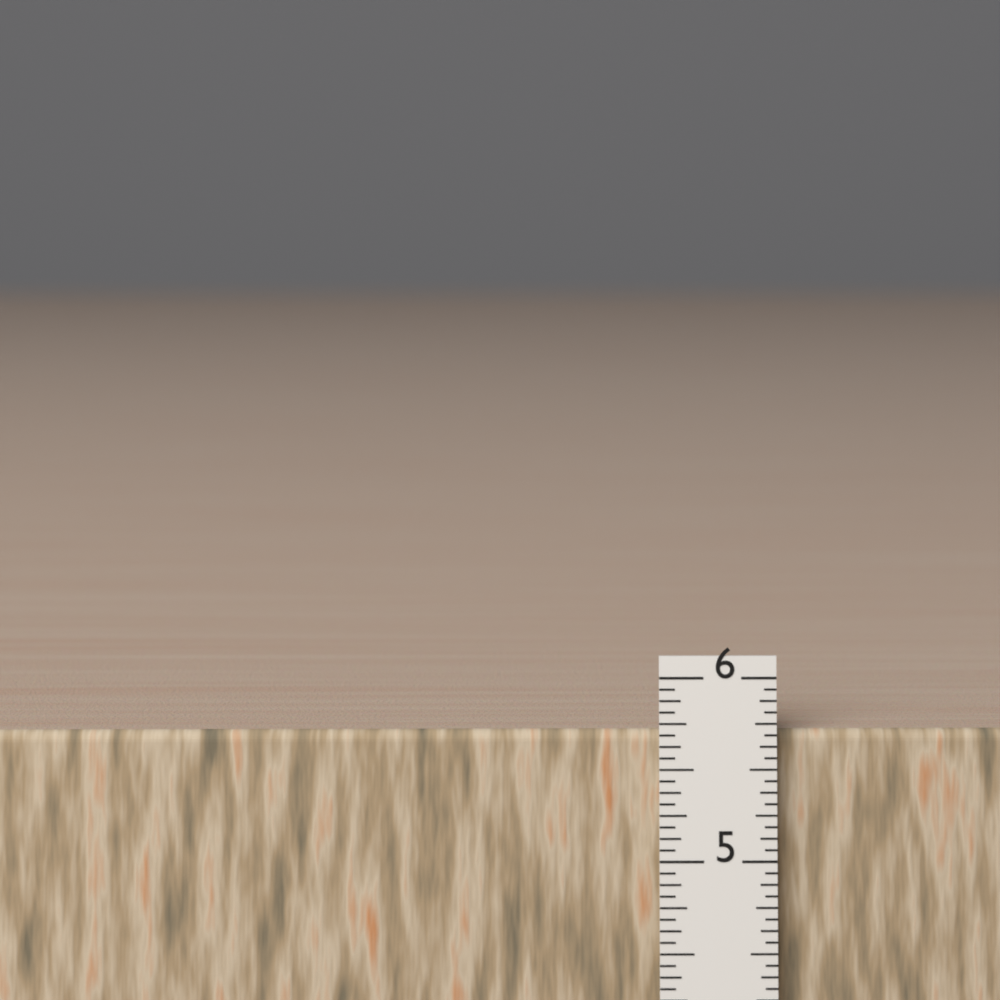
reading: 5.6875 in
